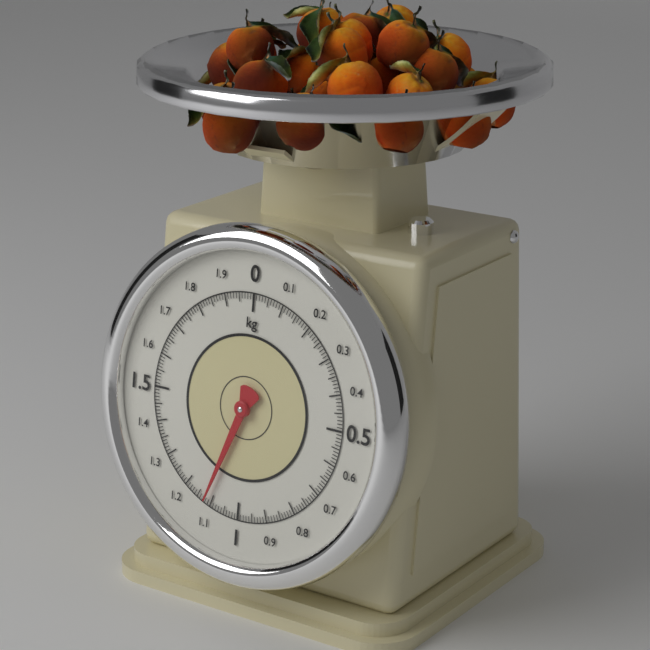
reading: 1.12 kg
